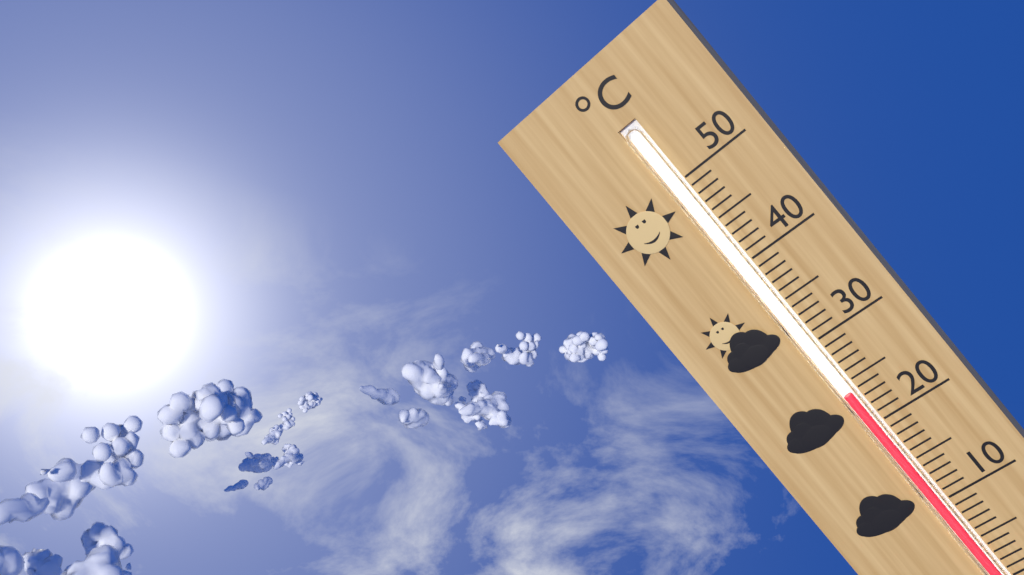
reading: 24 °C
